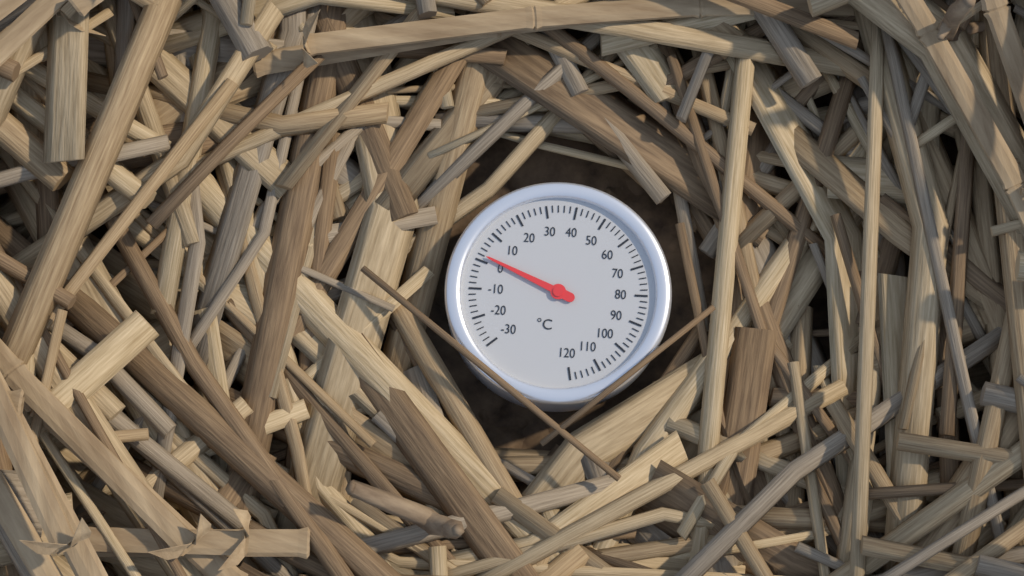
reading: 2 °C
